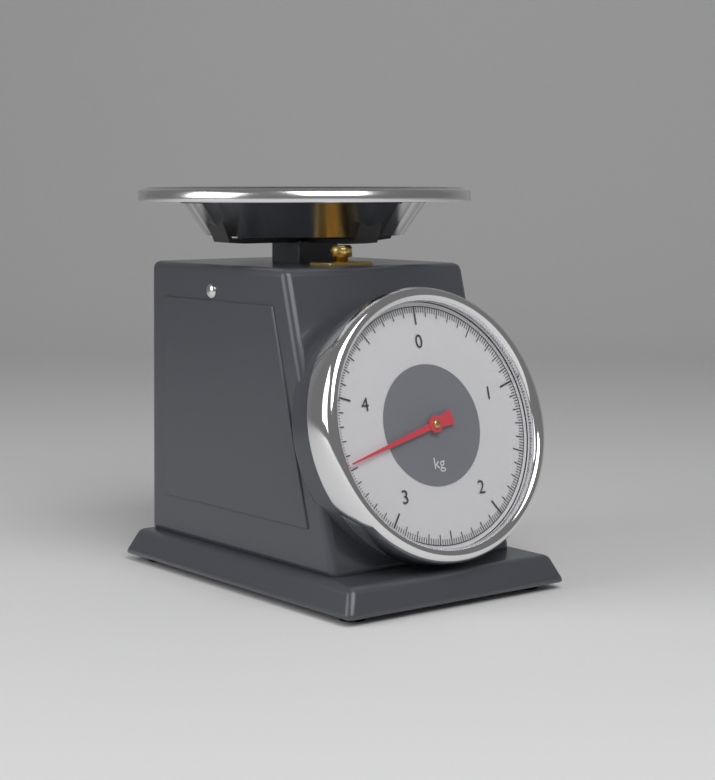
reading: 3.54 kg
